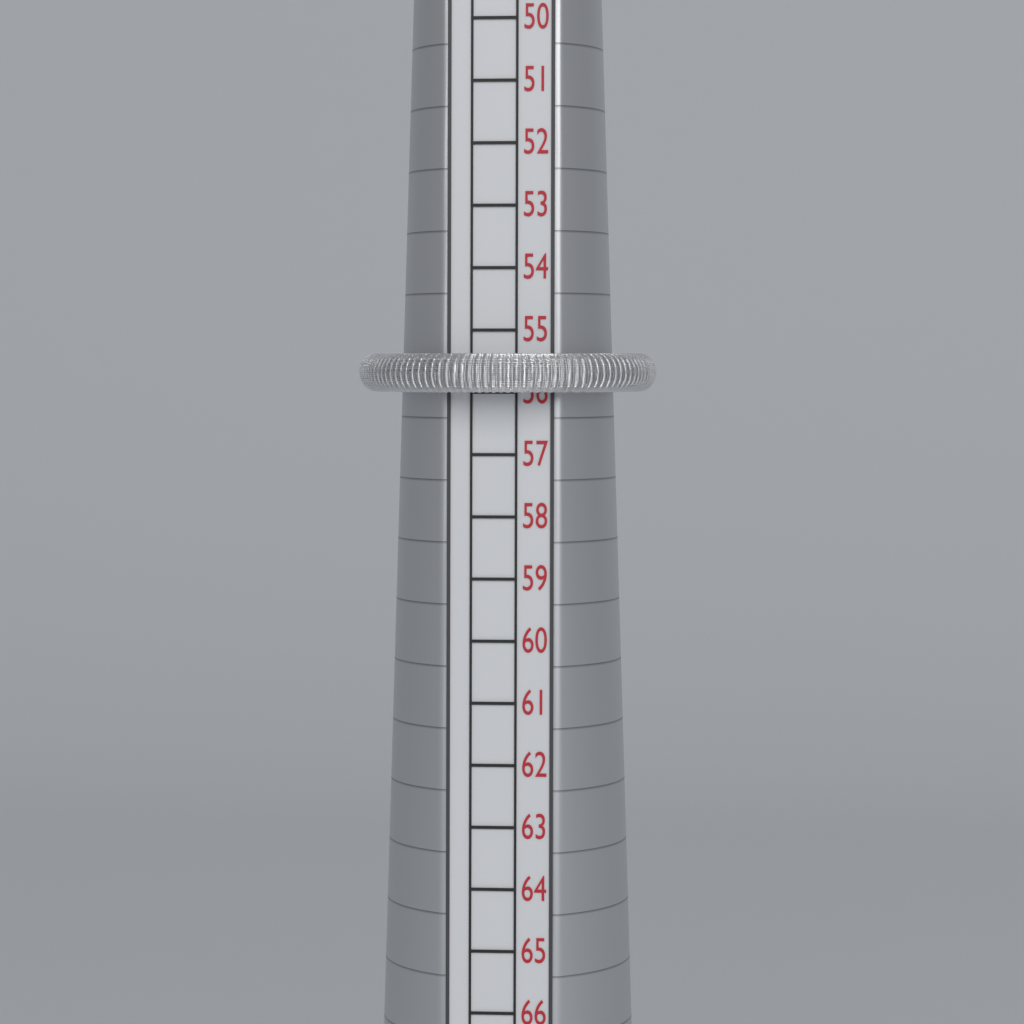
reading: 56 mm
